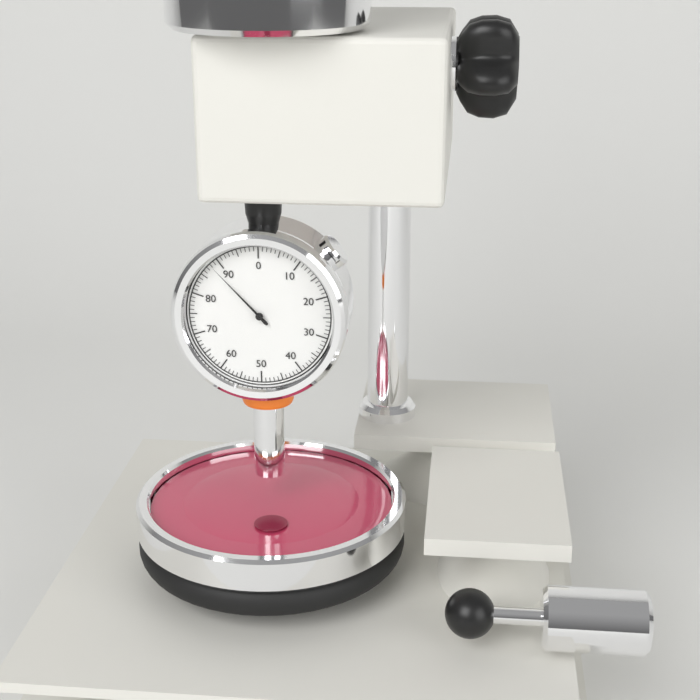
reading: 88 (no unit)
